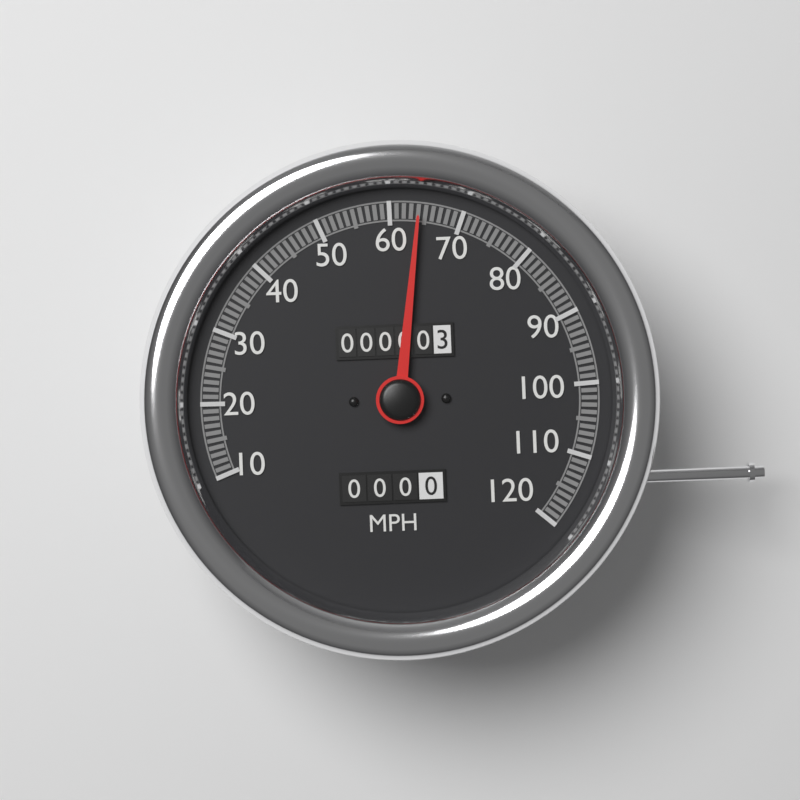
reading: 64 MPH
